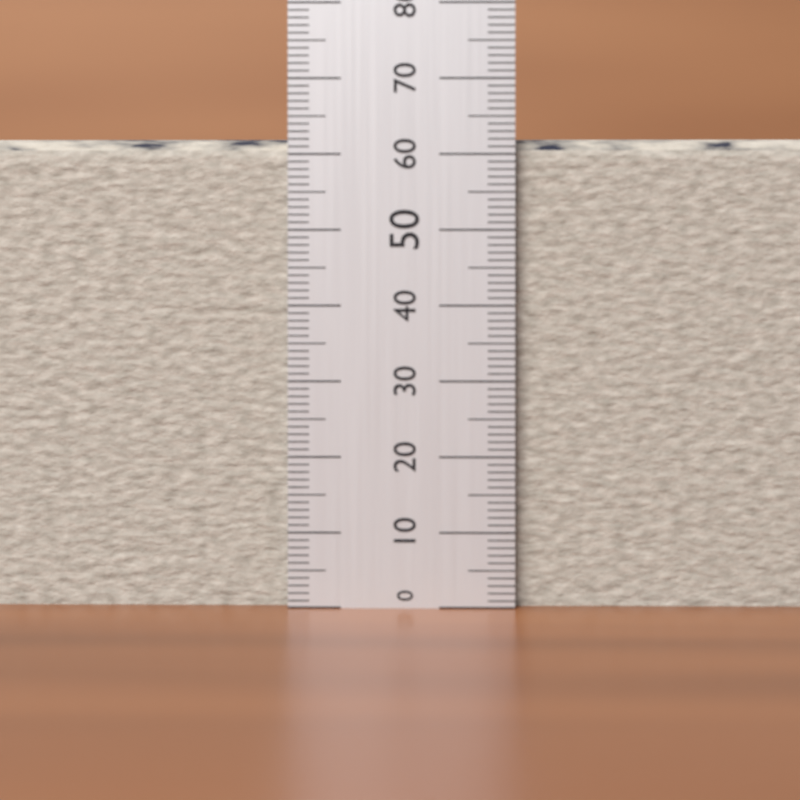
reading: 63 (no unit)
